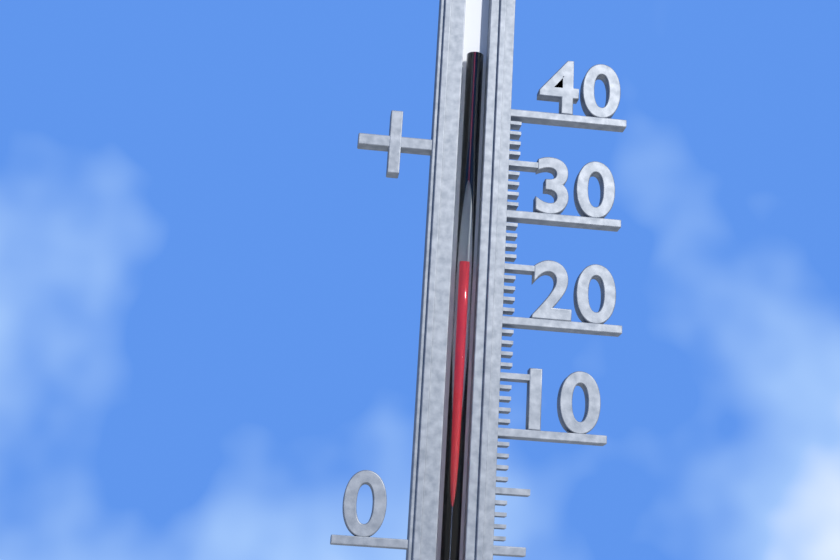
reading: 25 (no unit)
